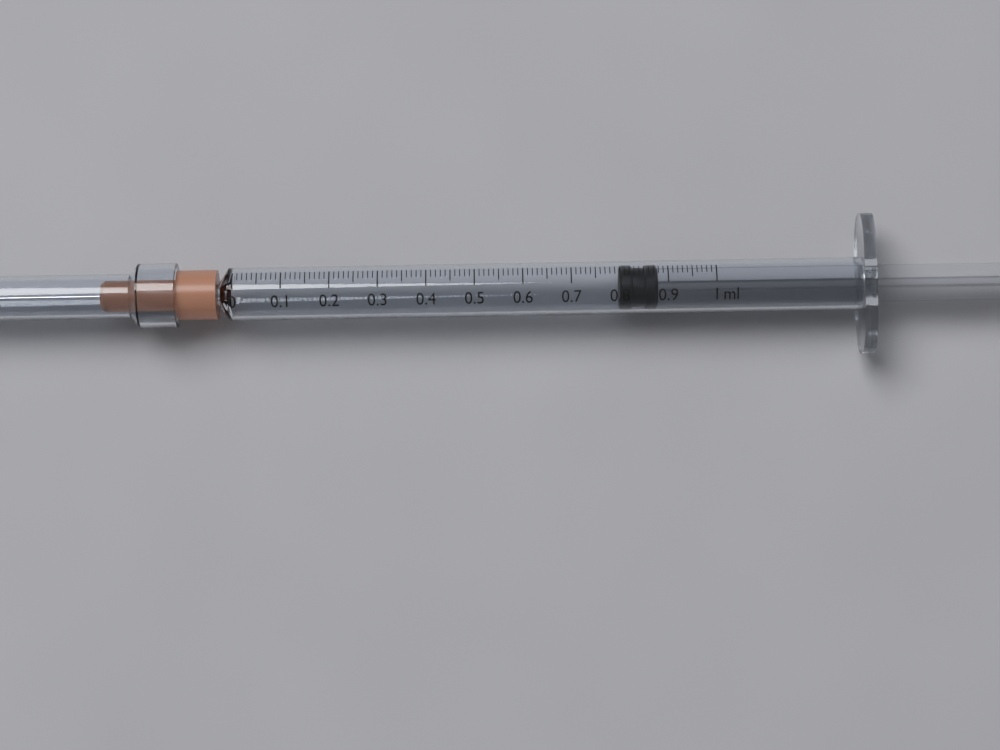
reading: 0.80 ml
